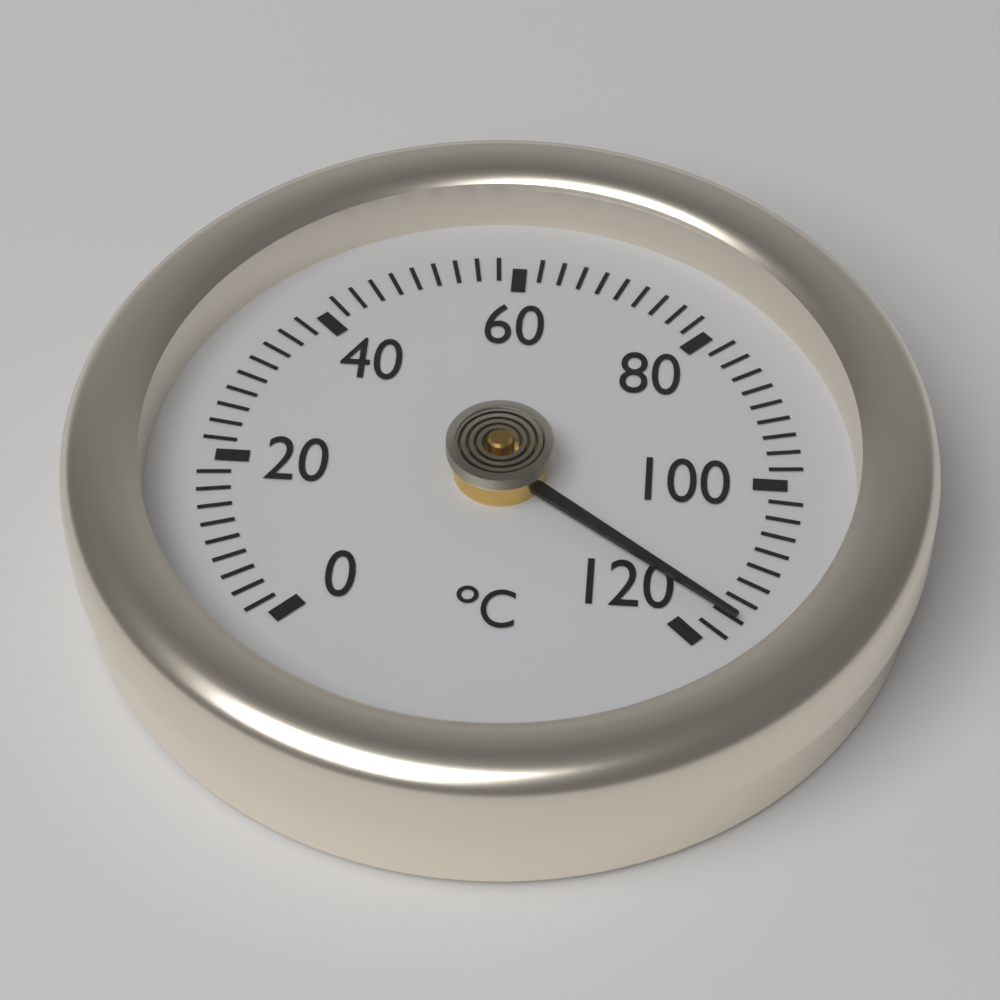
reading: 116 °C
